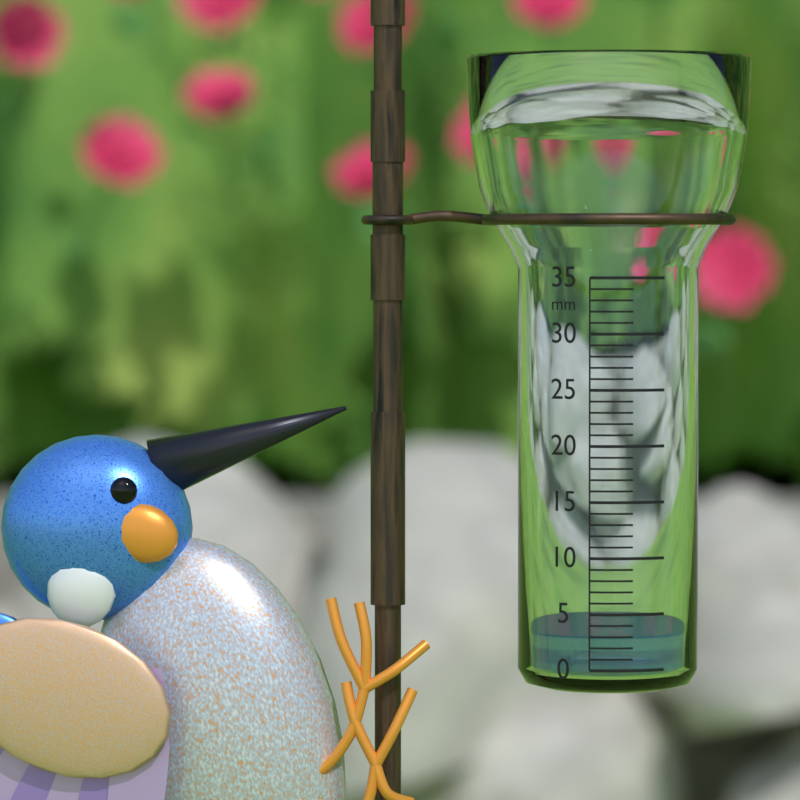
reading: 3 mm
